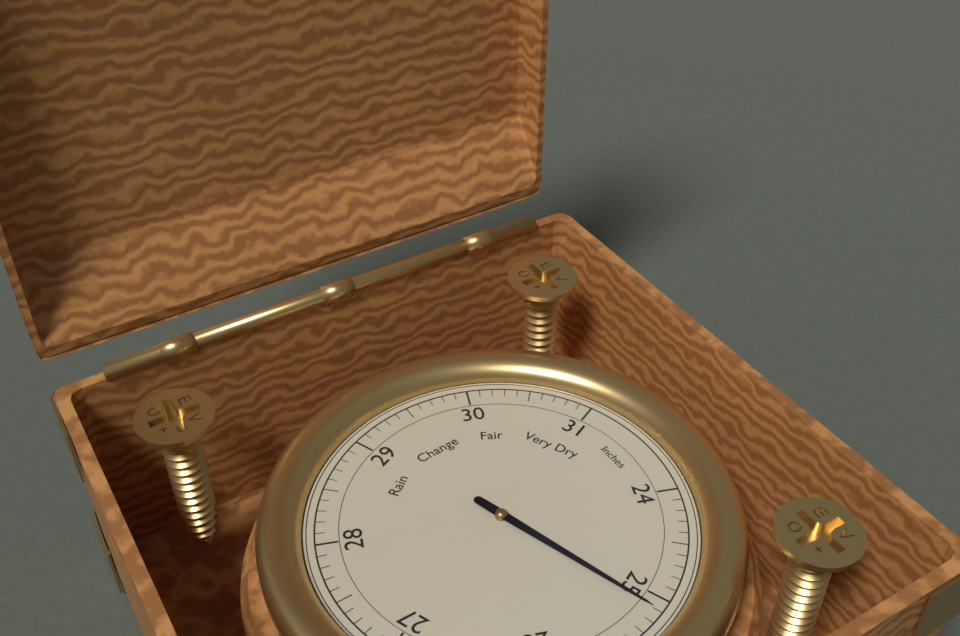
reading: 25.1 Inches
